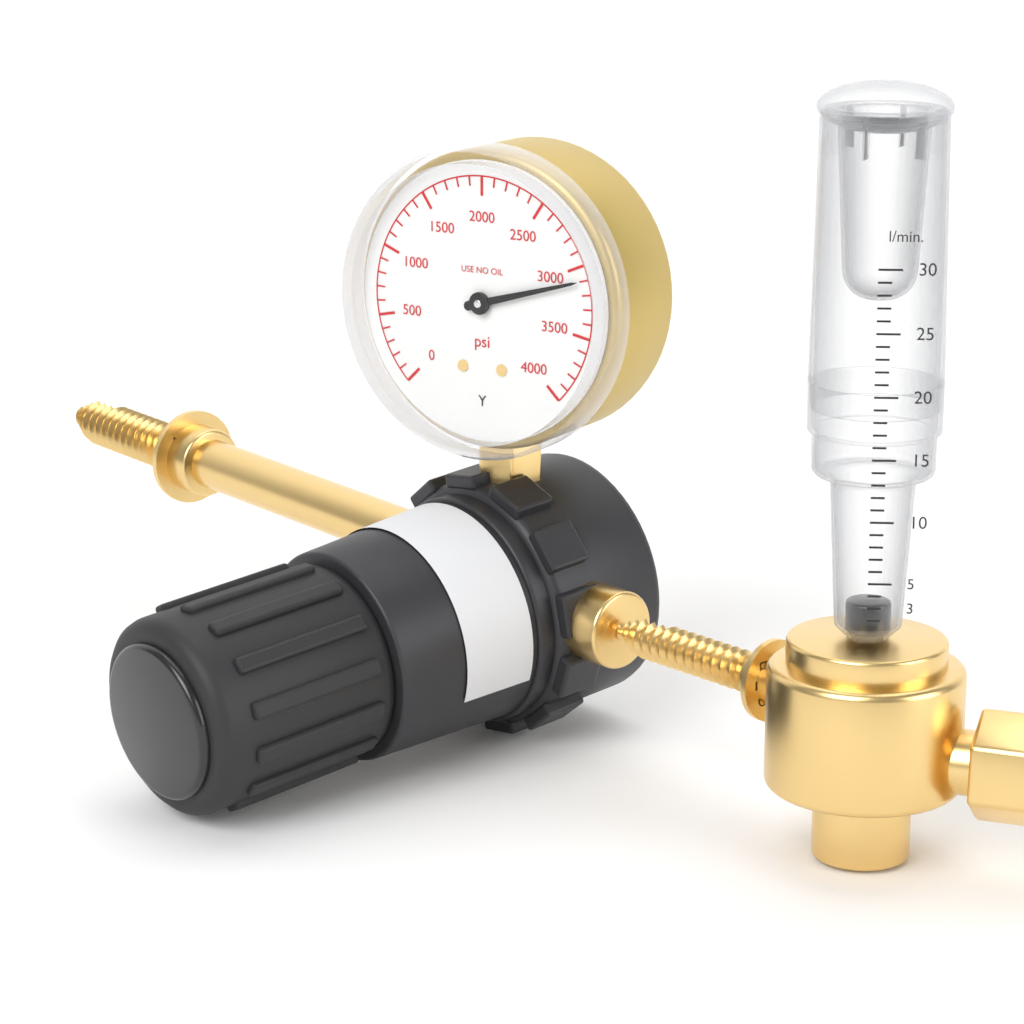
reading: 3100 psi
